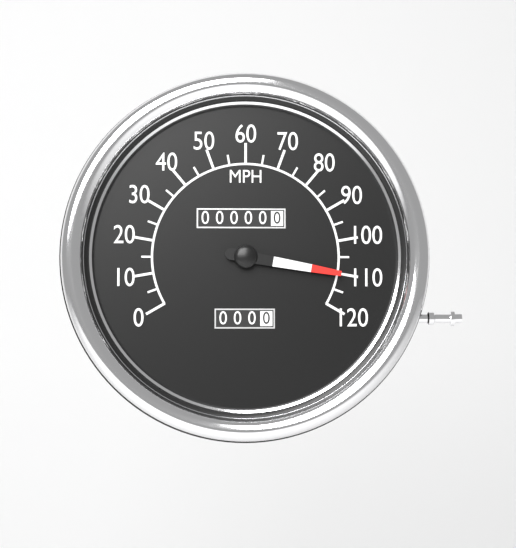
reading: 110 MPH
